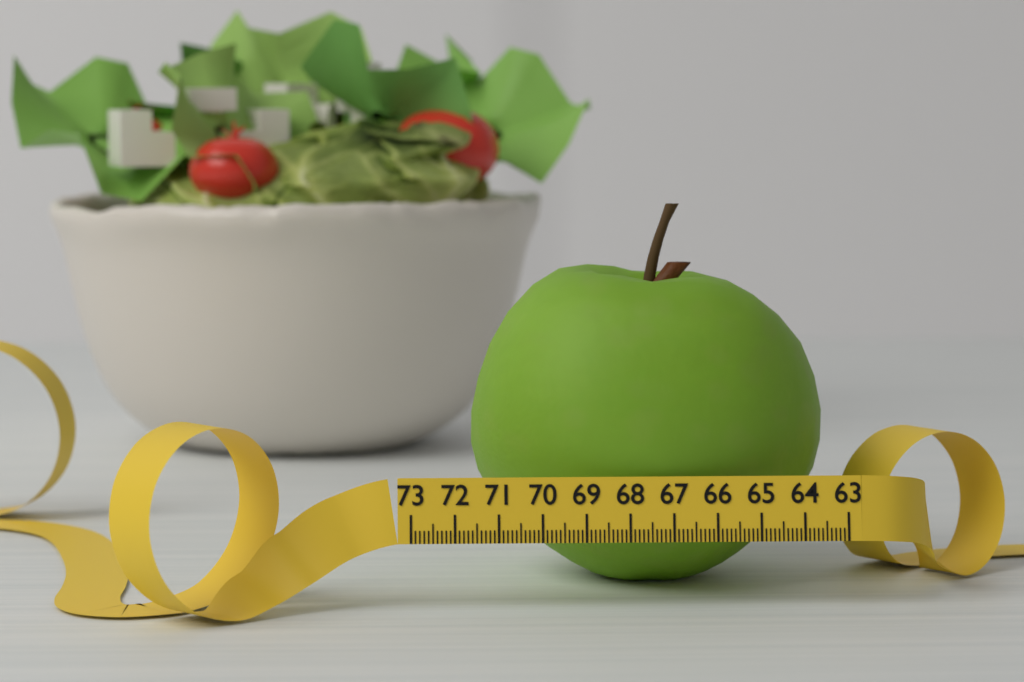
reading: 71.5 (no unit)
